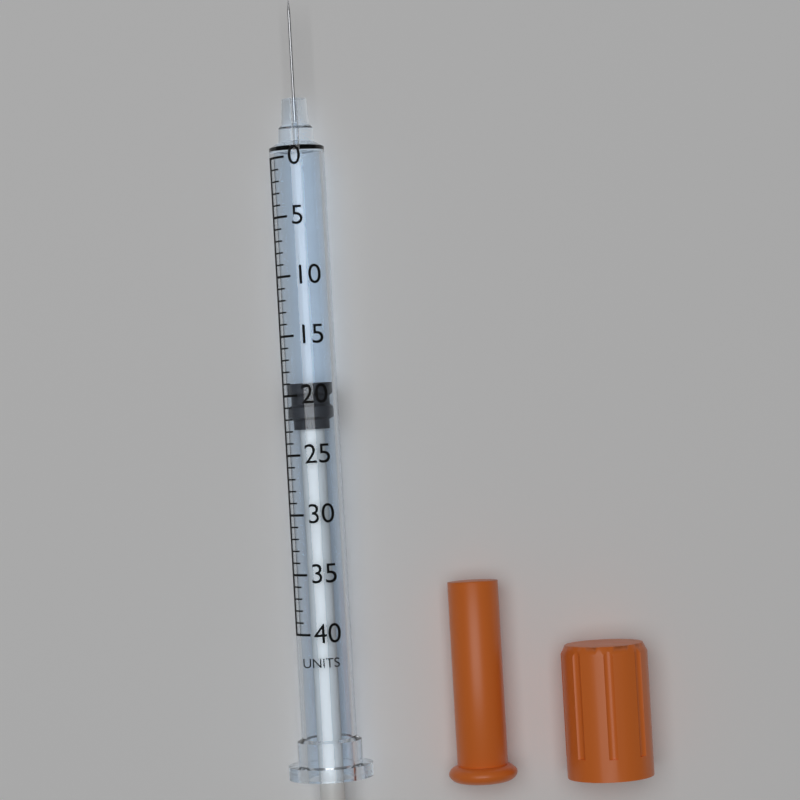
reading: 19 units
